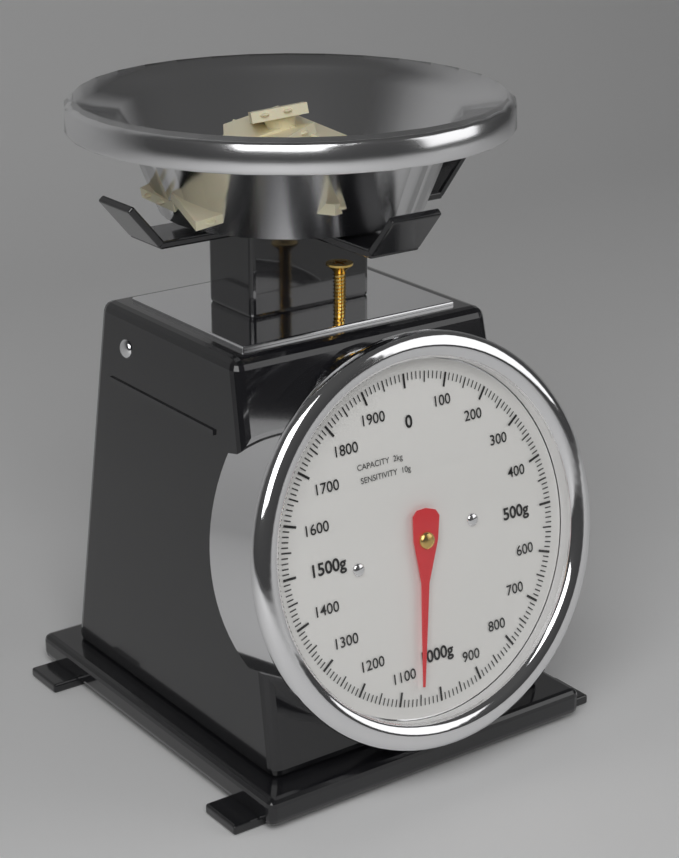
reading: 1050 g
